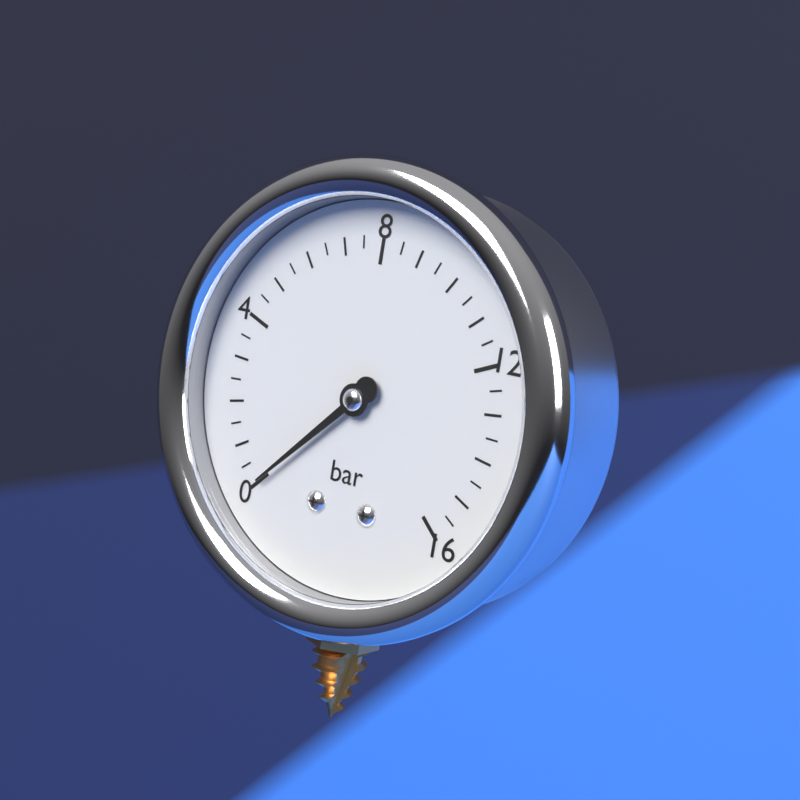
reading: 0.0 bar
